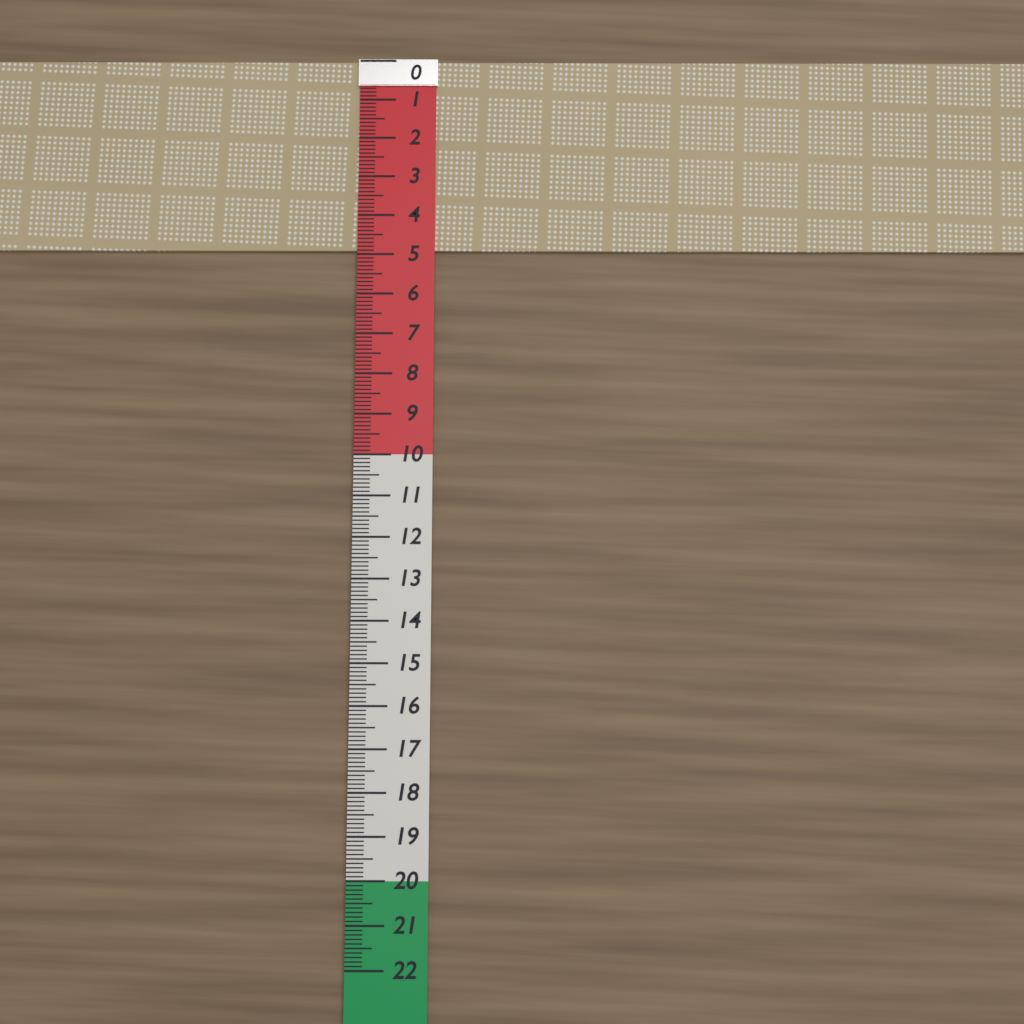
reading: 4.9 (no unit)
